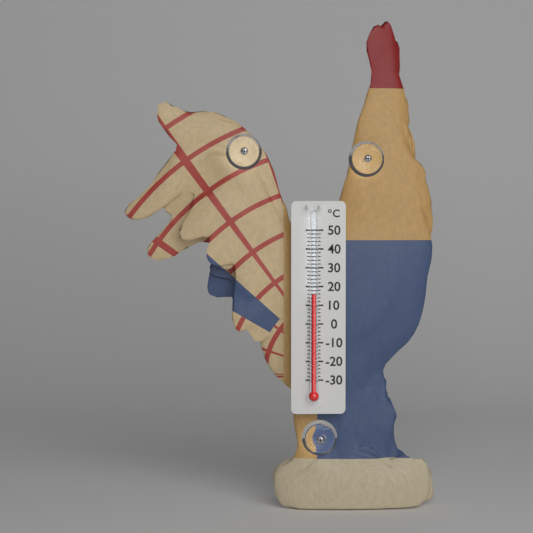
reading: 16 °C
